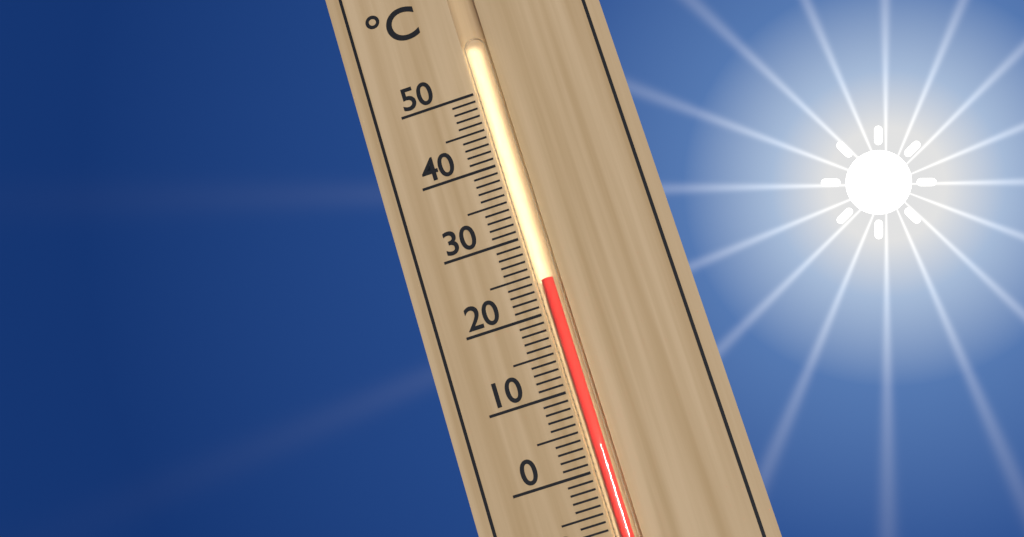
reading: 24 °C
